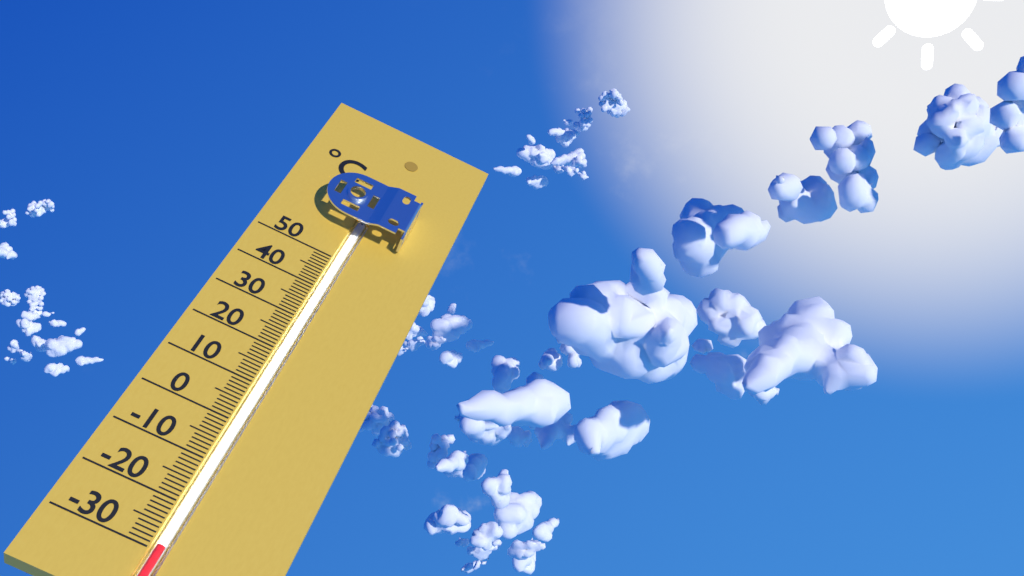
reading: -29 °C
